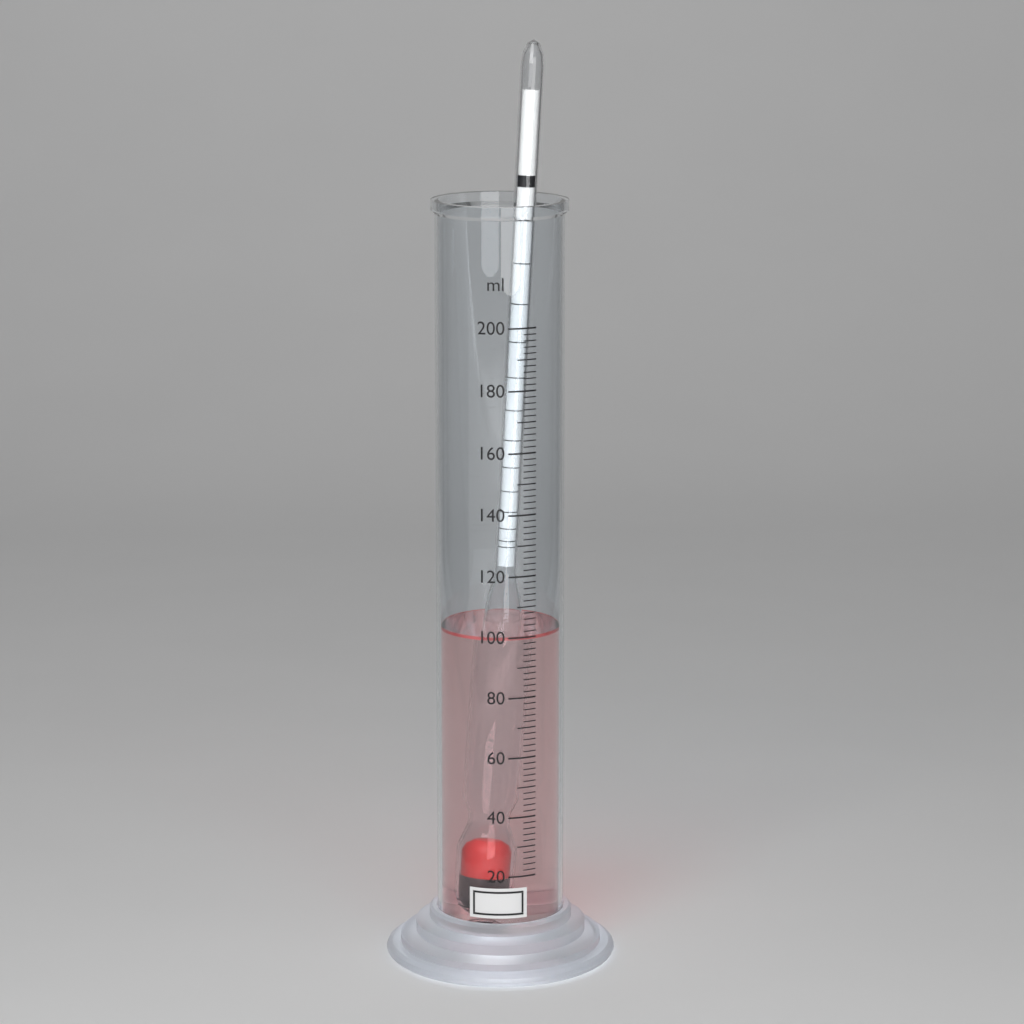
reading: 100 ml
